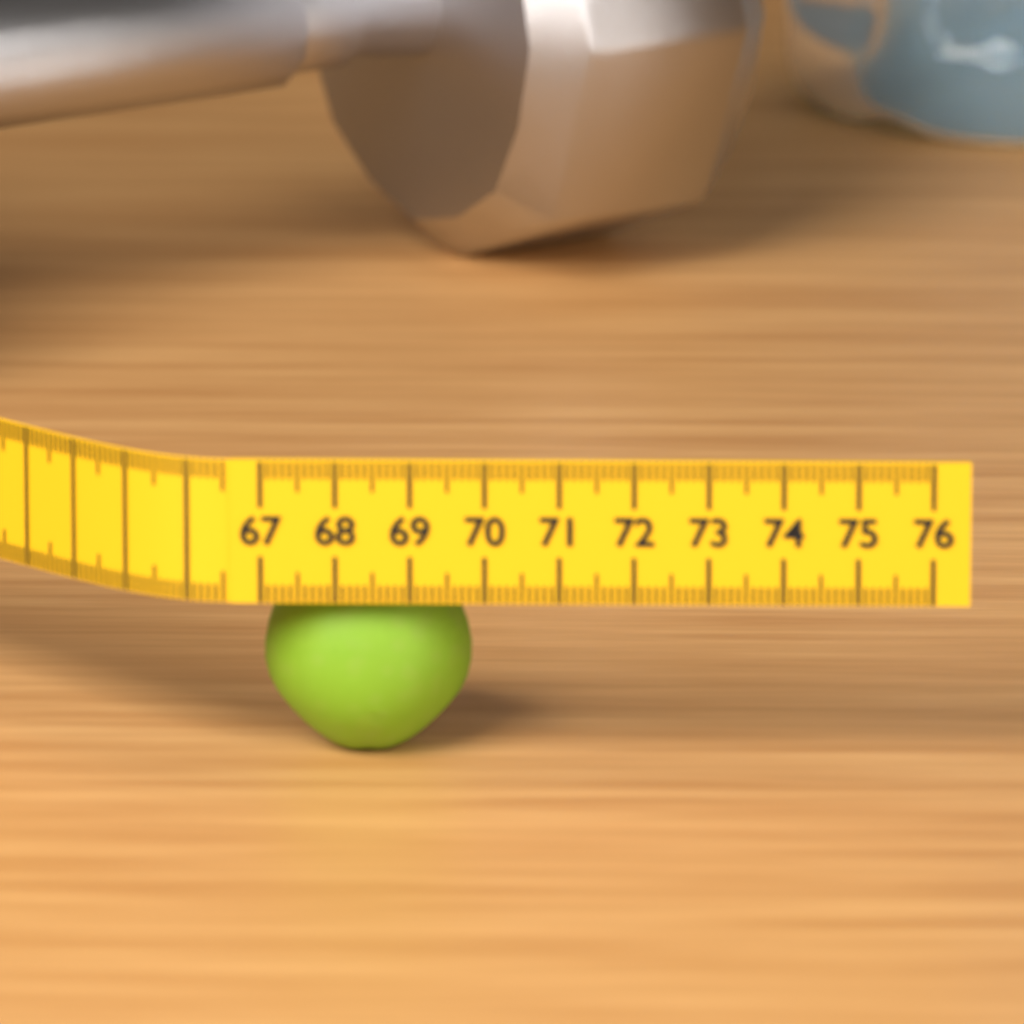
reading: 69.8 (no unit)
